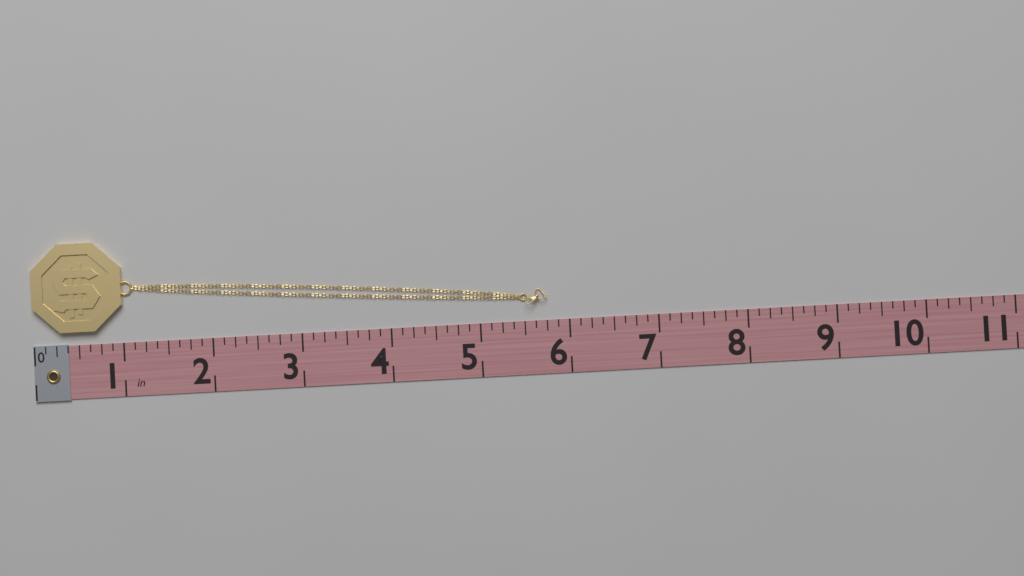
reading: 5.750 in
